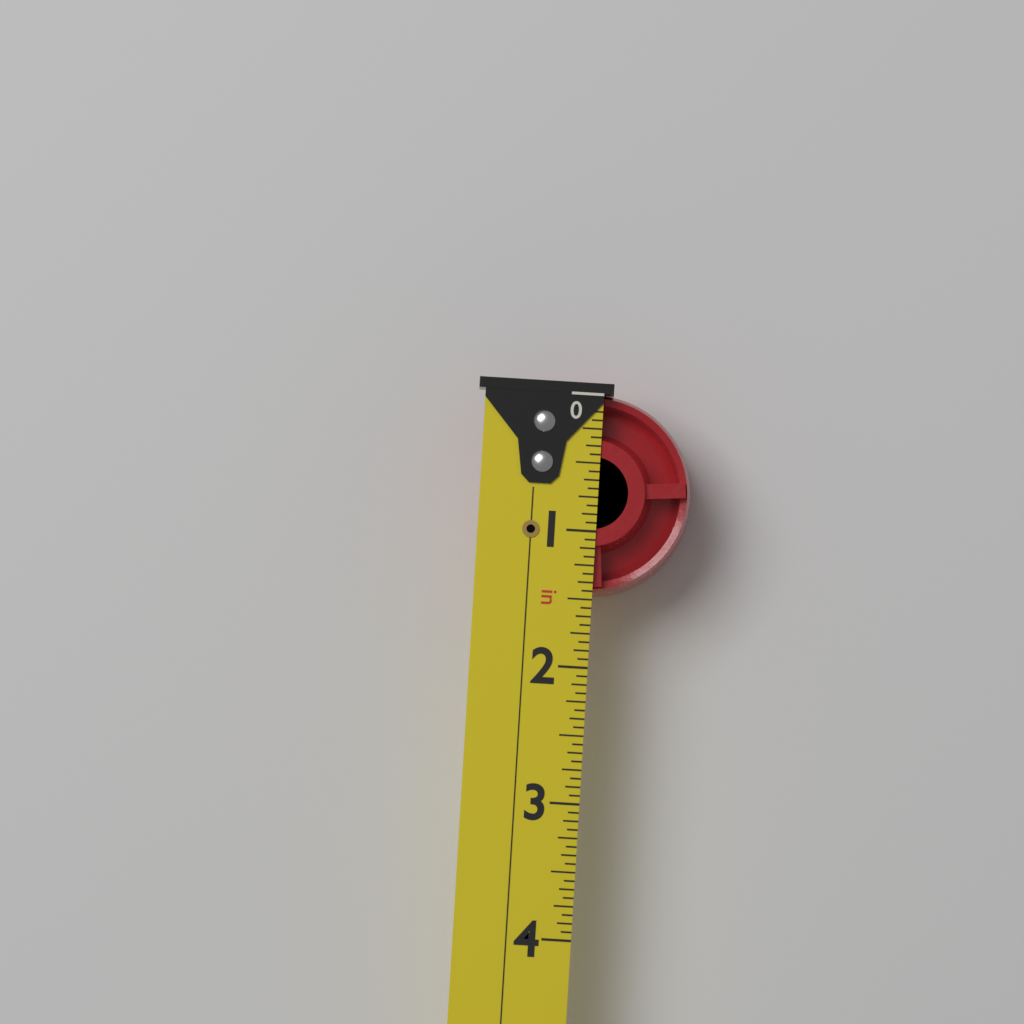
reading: 1.4375 in
